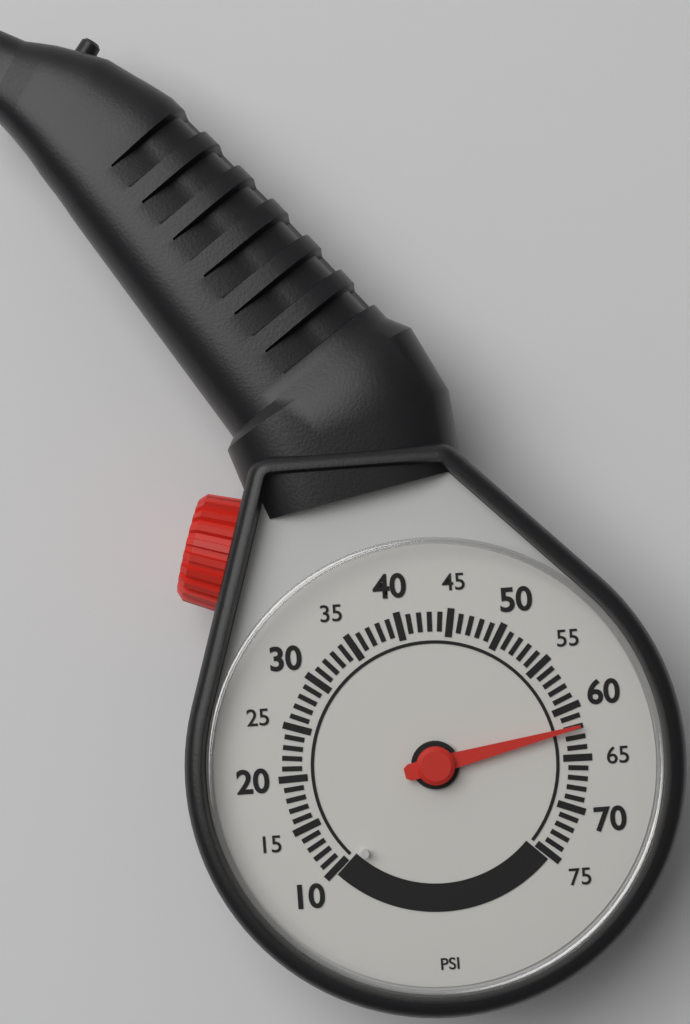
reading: 62 psi
